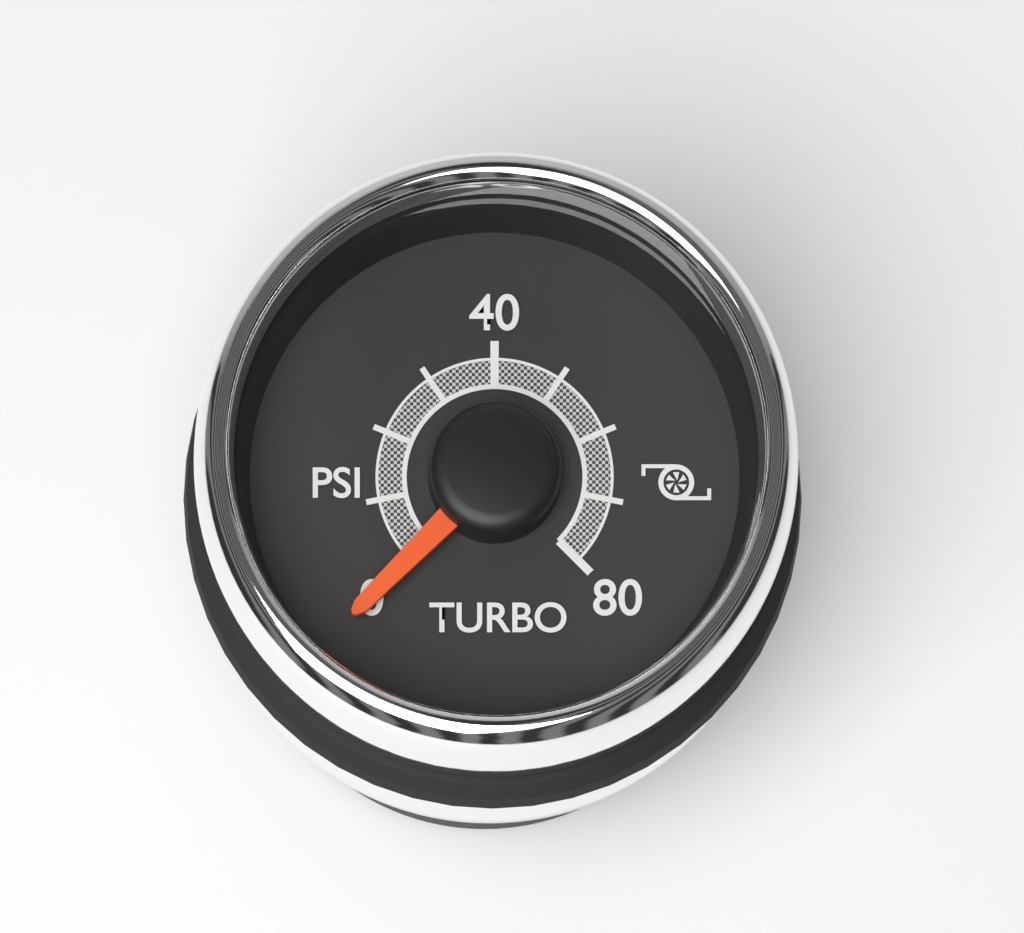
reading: 0 psi
